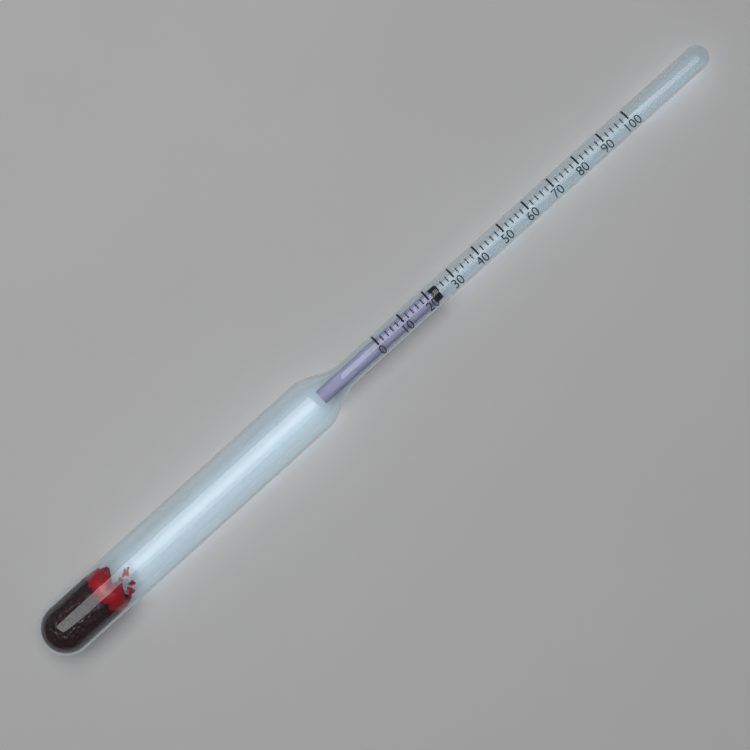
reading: 24 (no unit)
